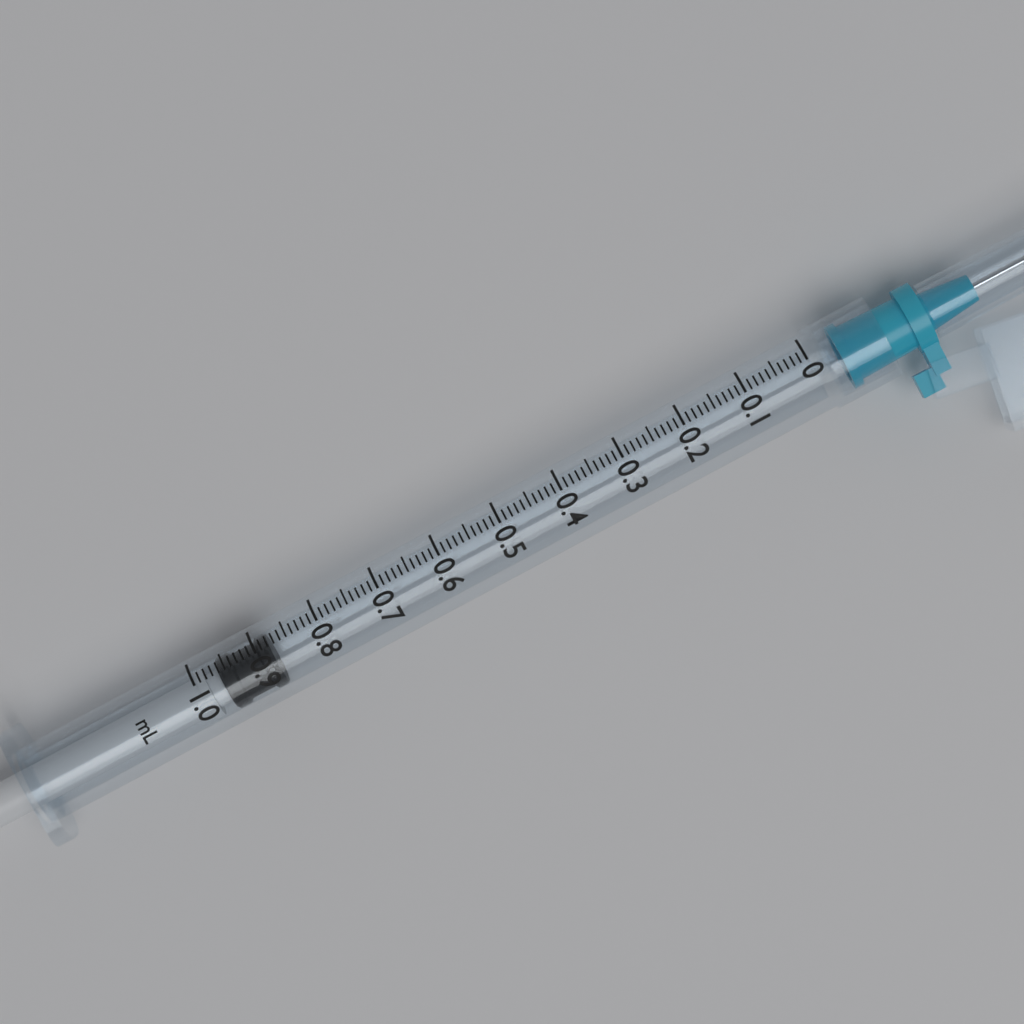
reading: 0.88 ml
